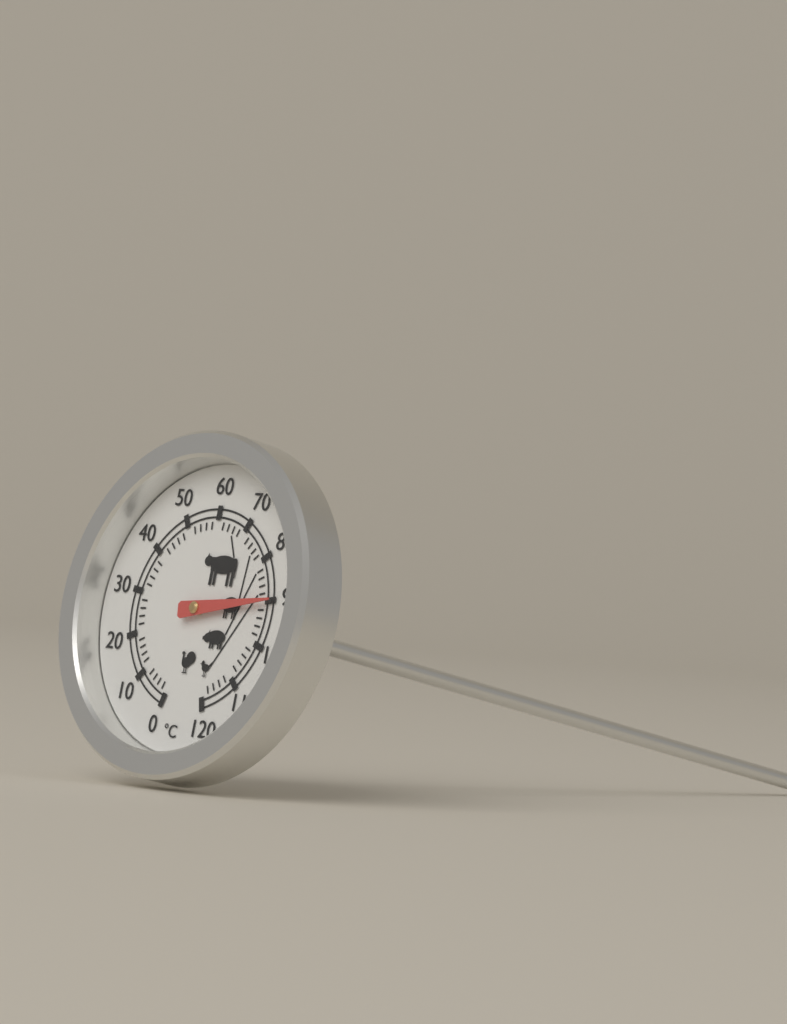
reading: 90 °C
